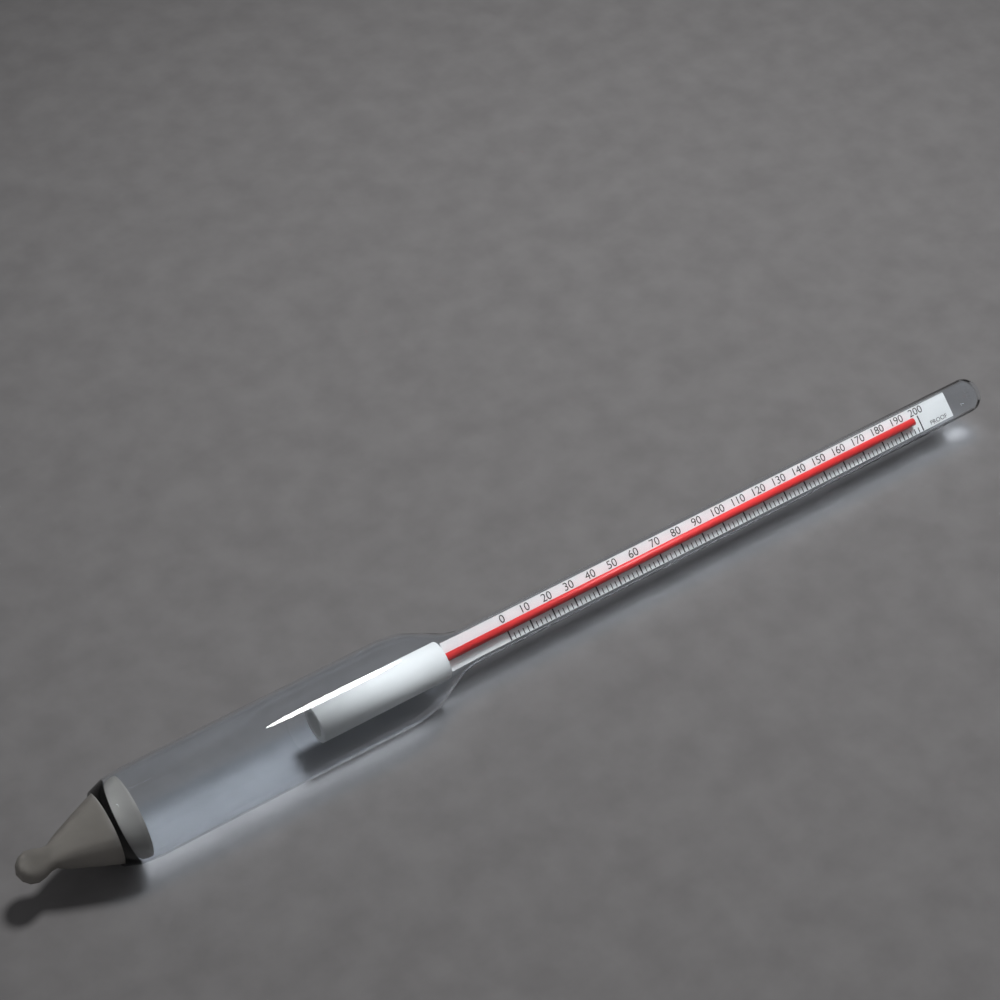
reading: 196 proof
